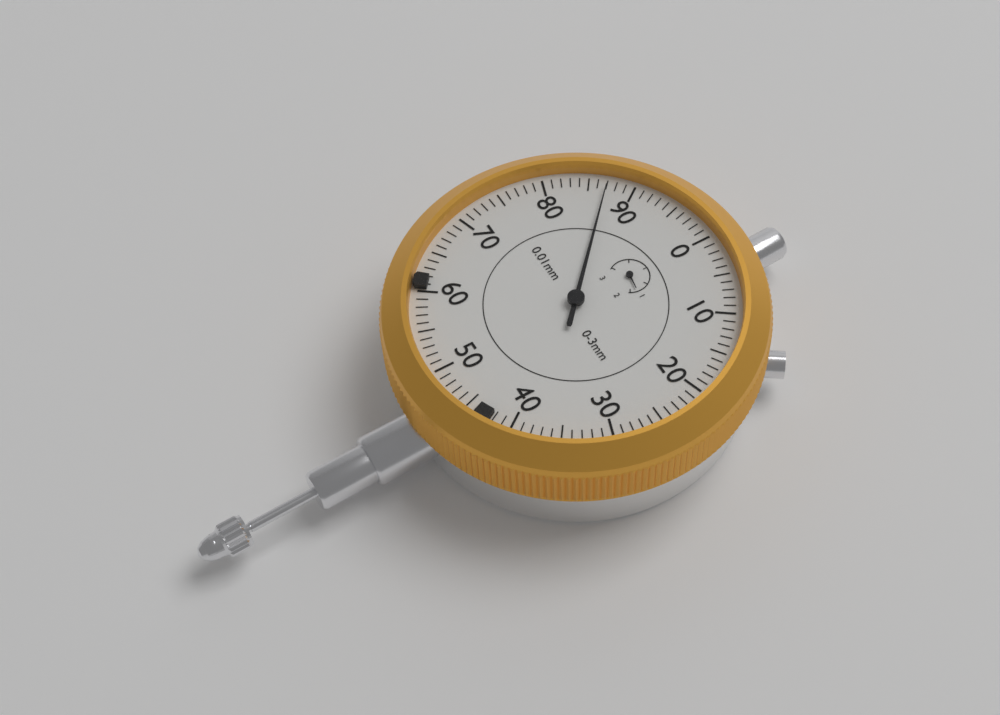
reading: 0.87 mm
